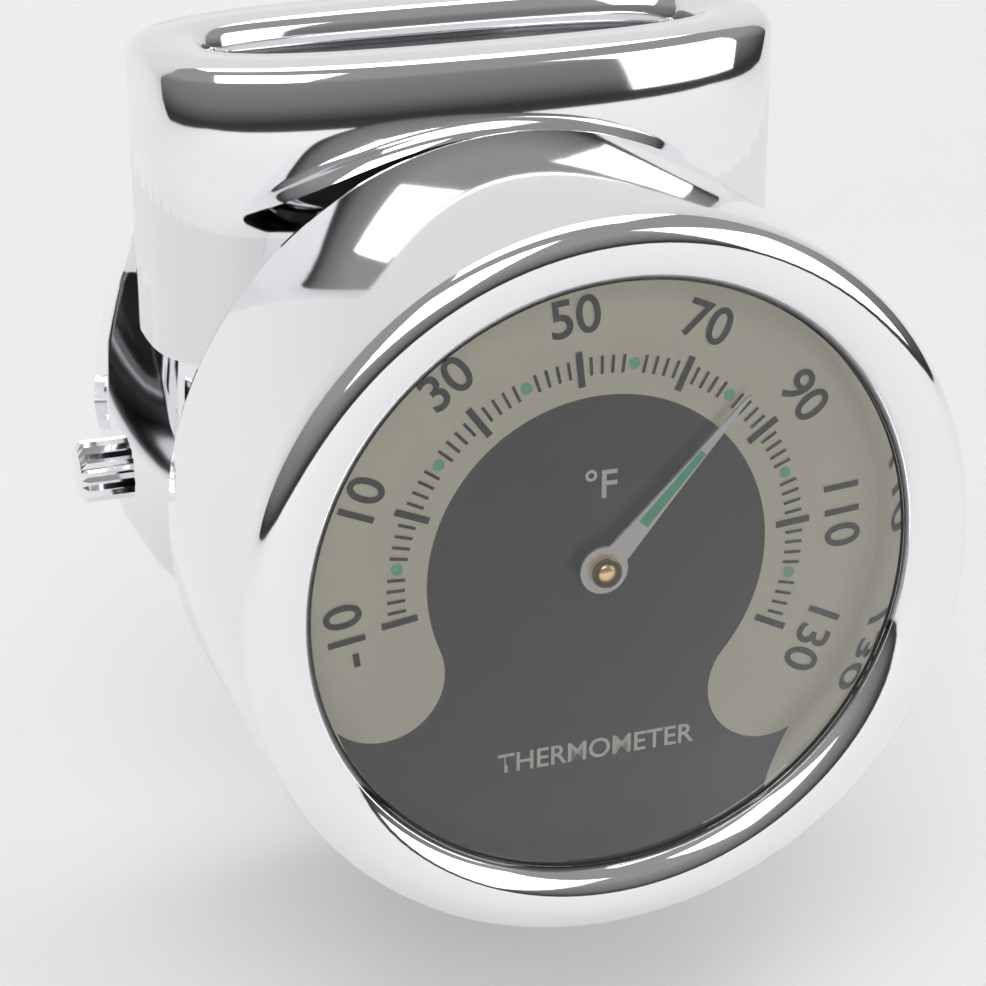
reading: 82 °F
